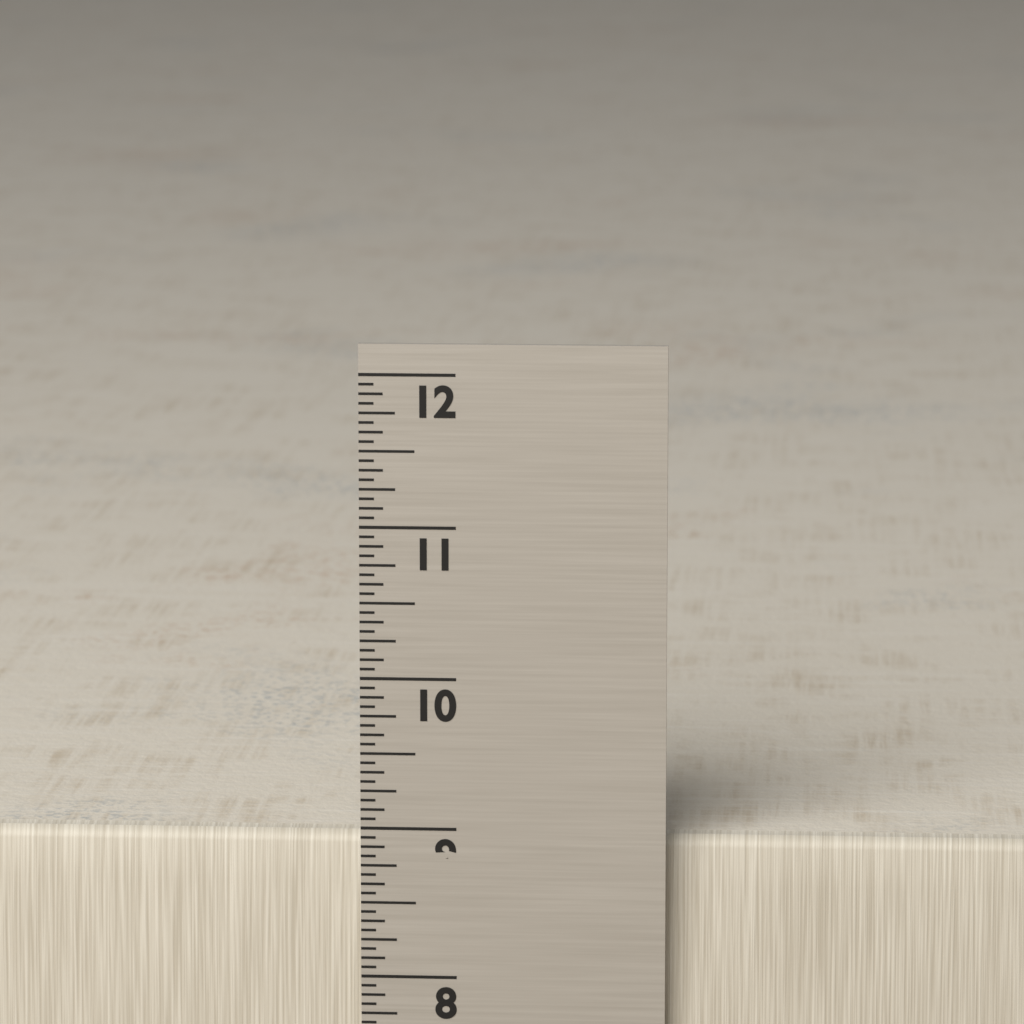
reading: 8.9375 in
